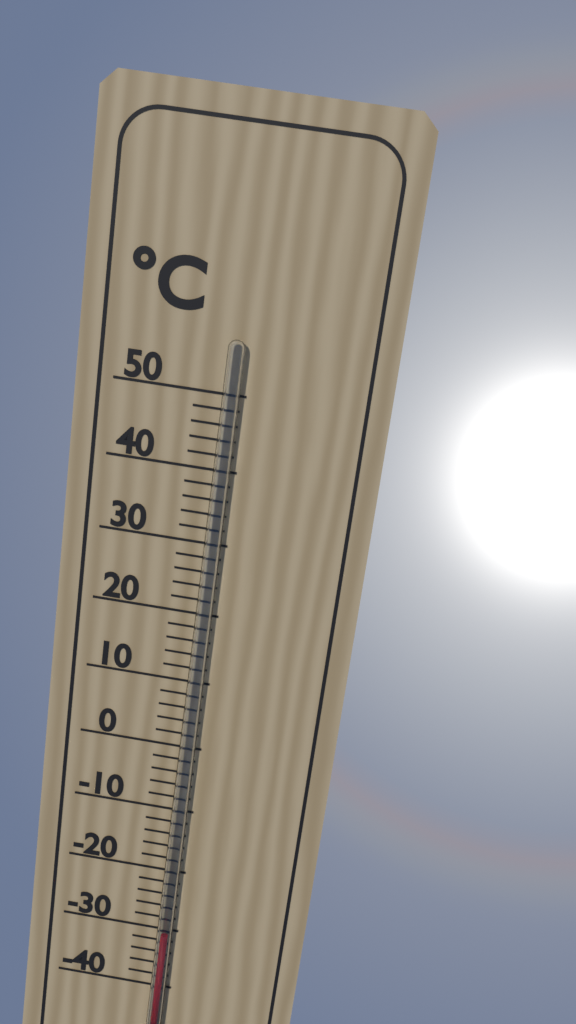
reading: -30 °C
